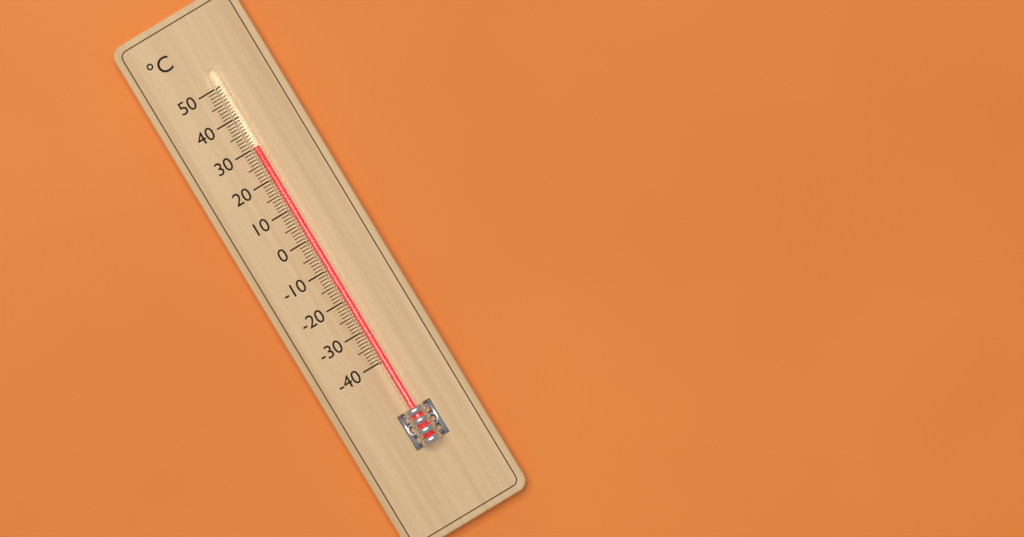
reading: 30 °C
